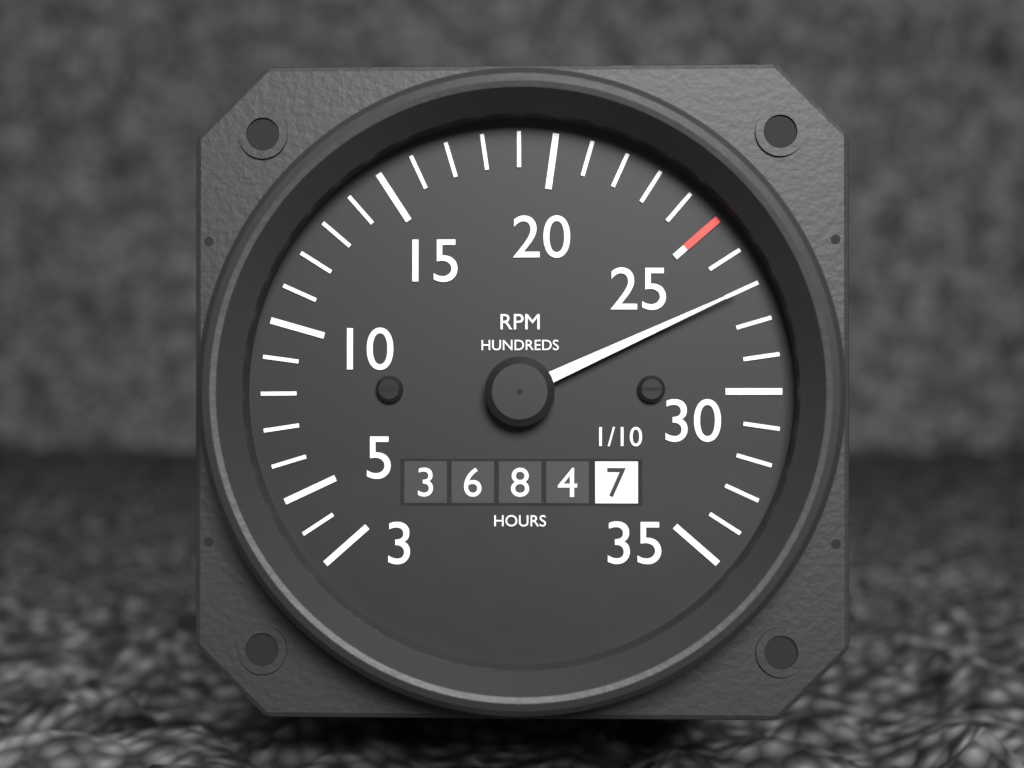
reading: 2700 RPM
